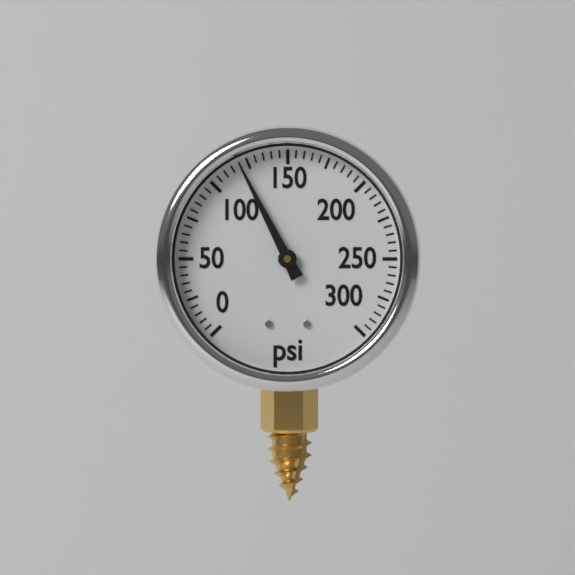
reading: 120 psi
